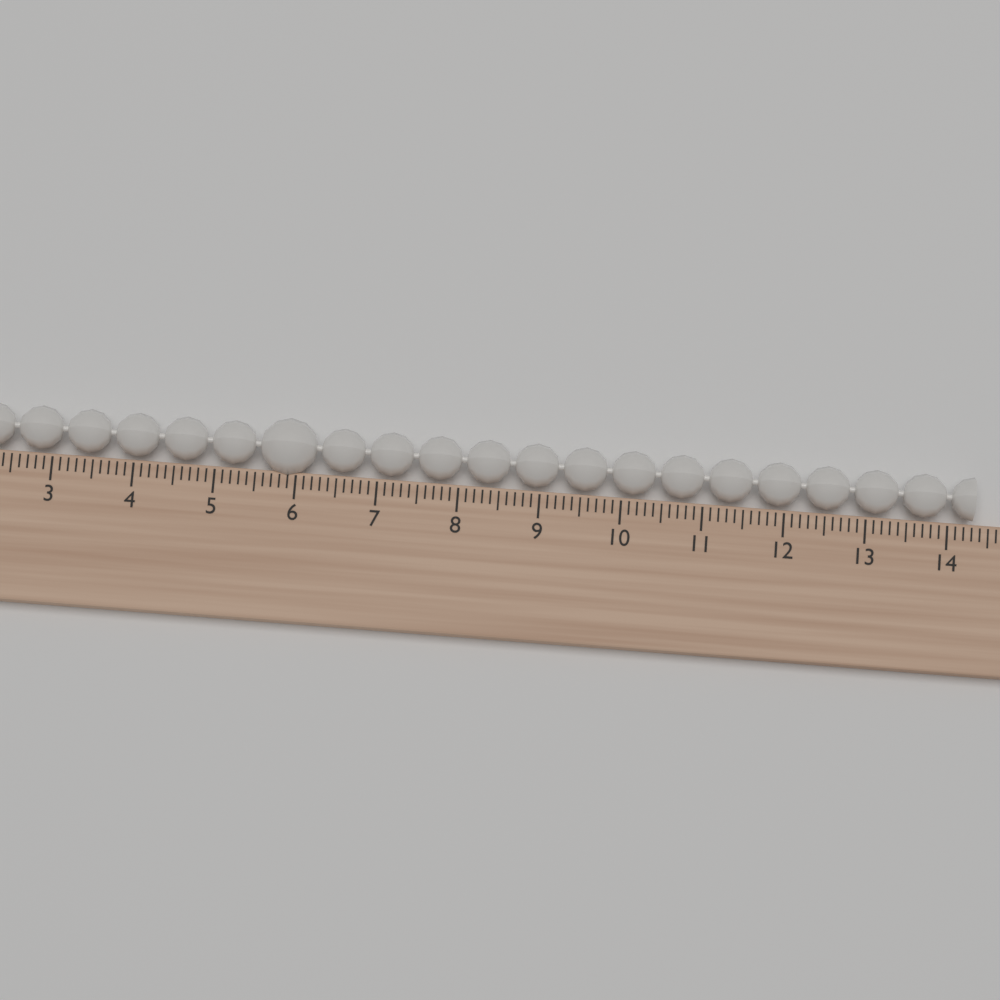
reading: 14.3 (no unit)
